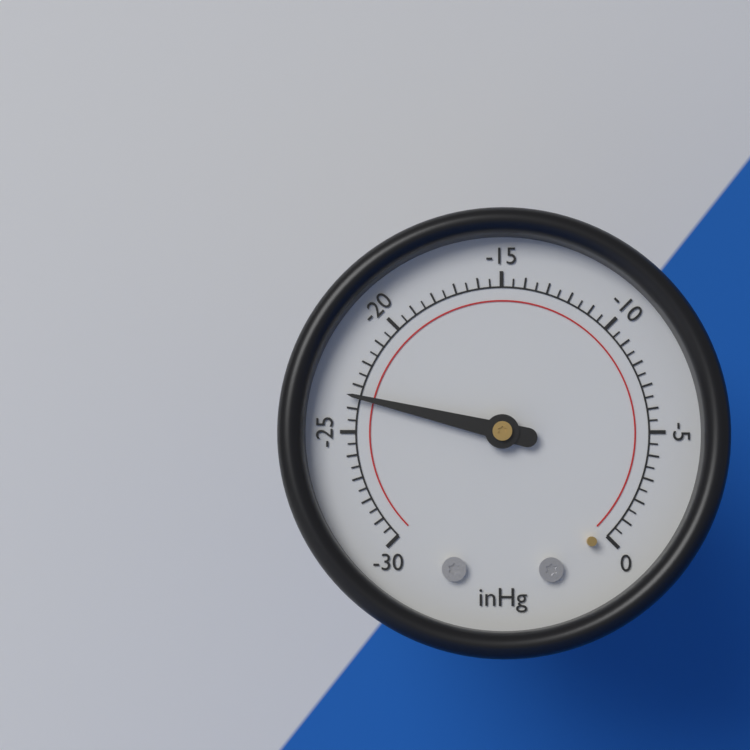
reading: -23.5 inHg
